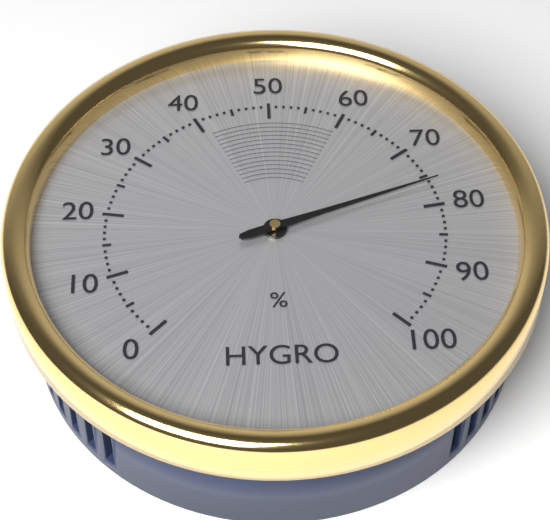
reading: 76 %
